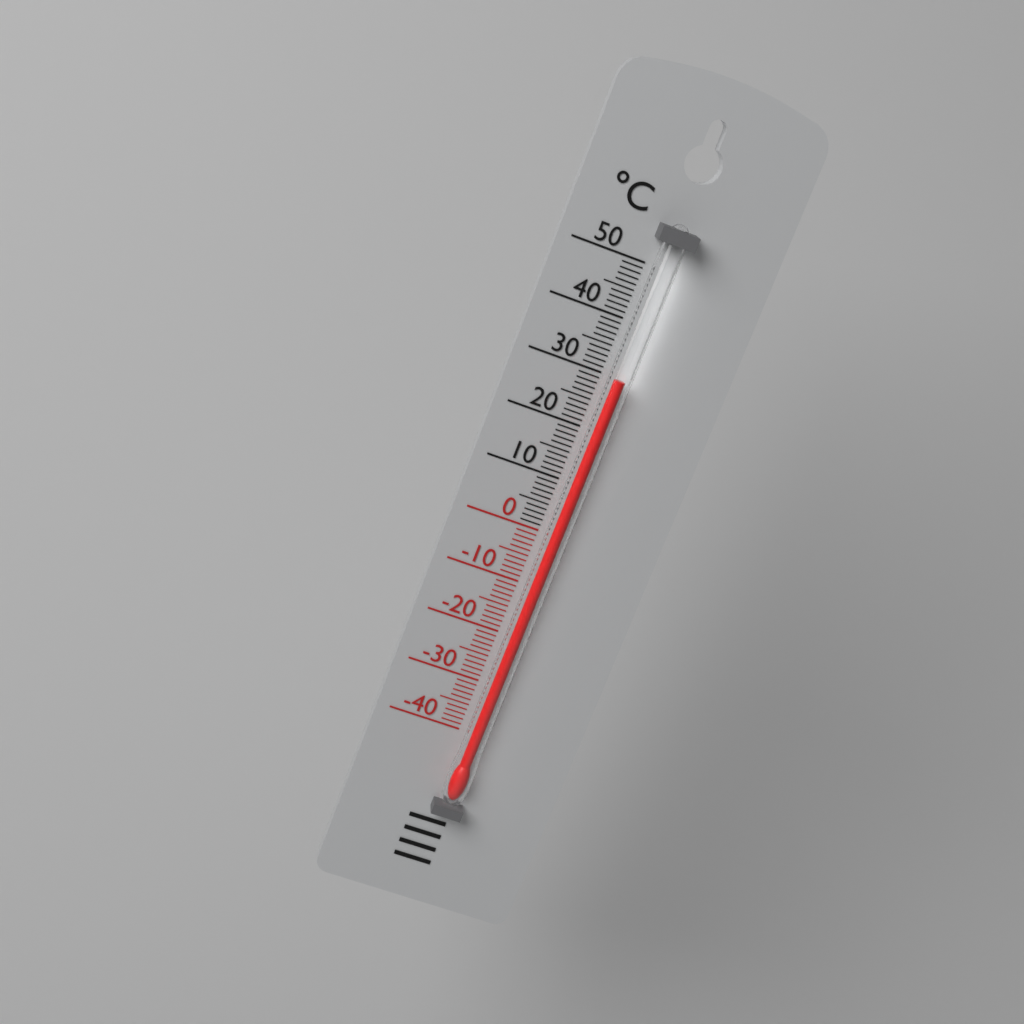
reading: 30 °C
